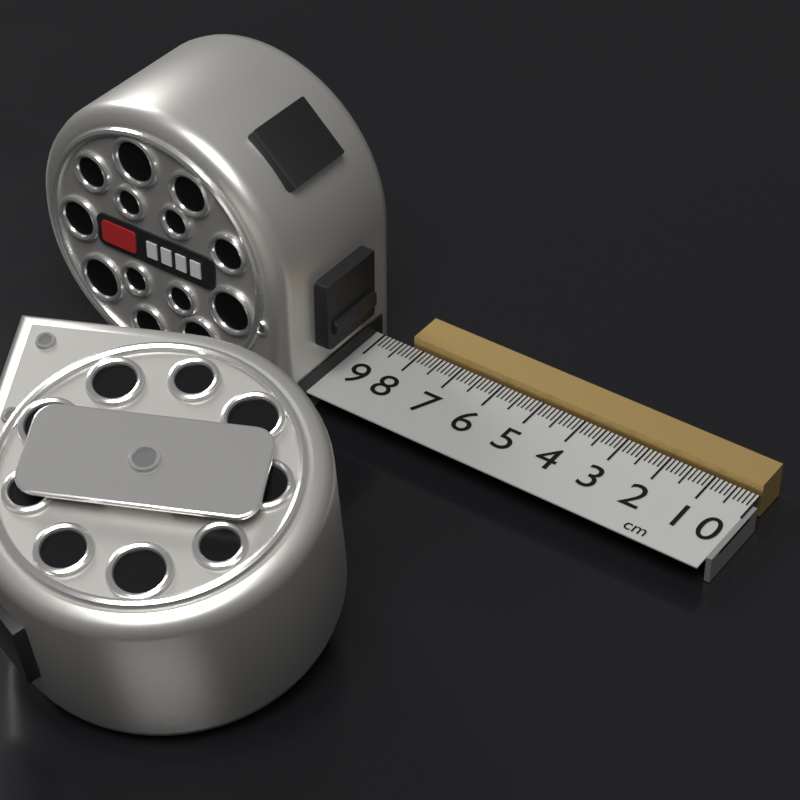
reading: 8.3 cm
